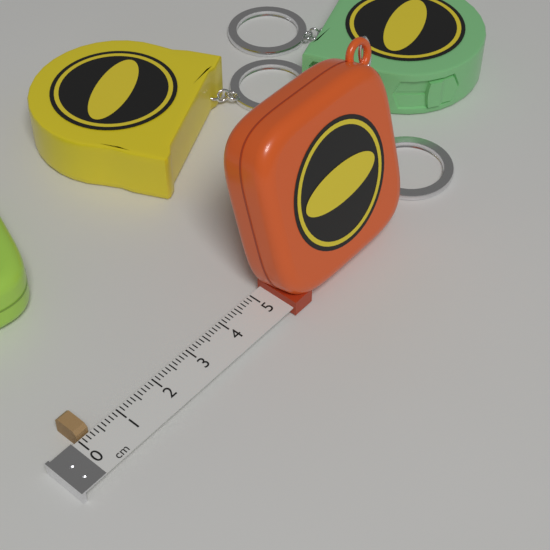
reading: 0.3 cm
